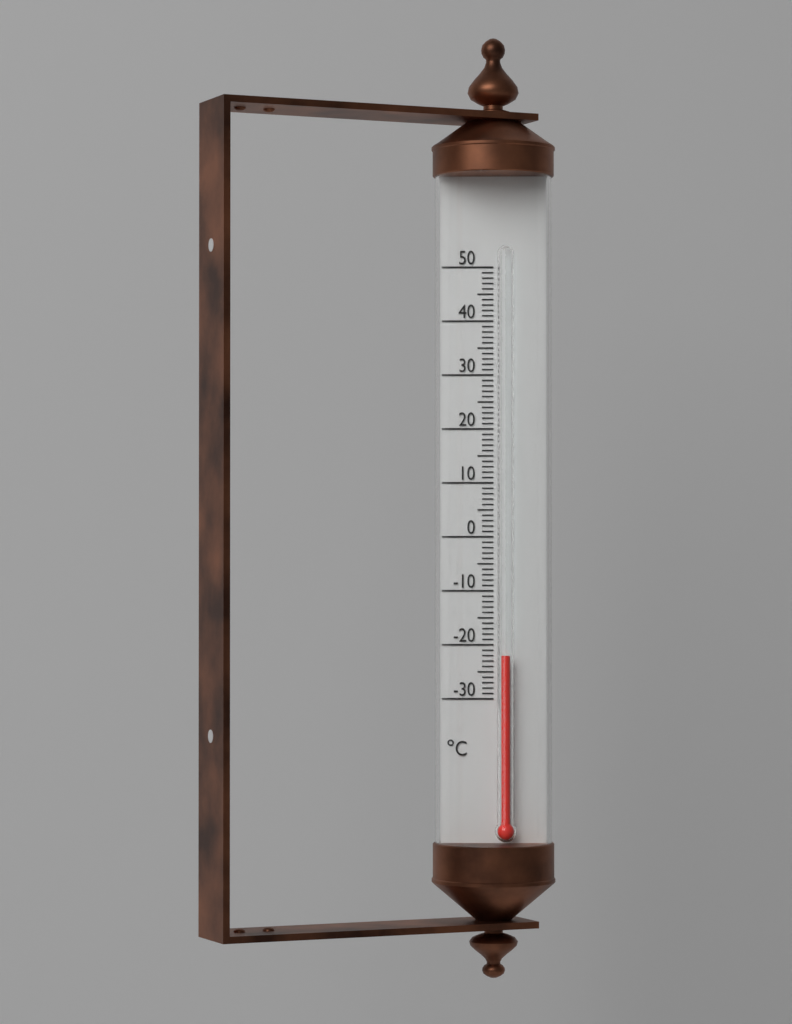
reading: -22 °C
